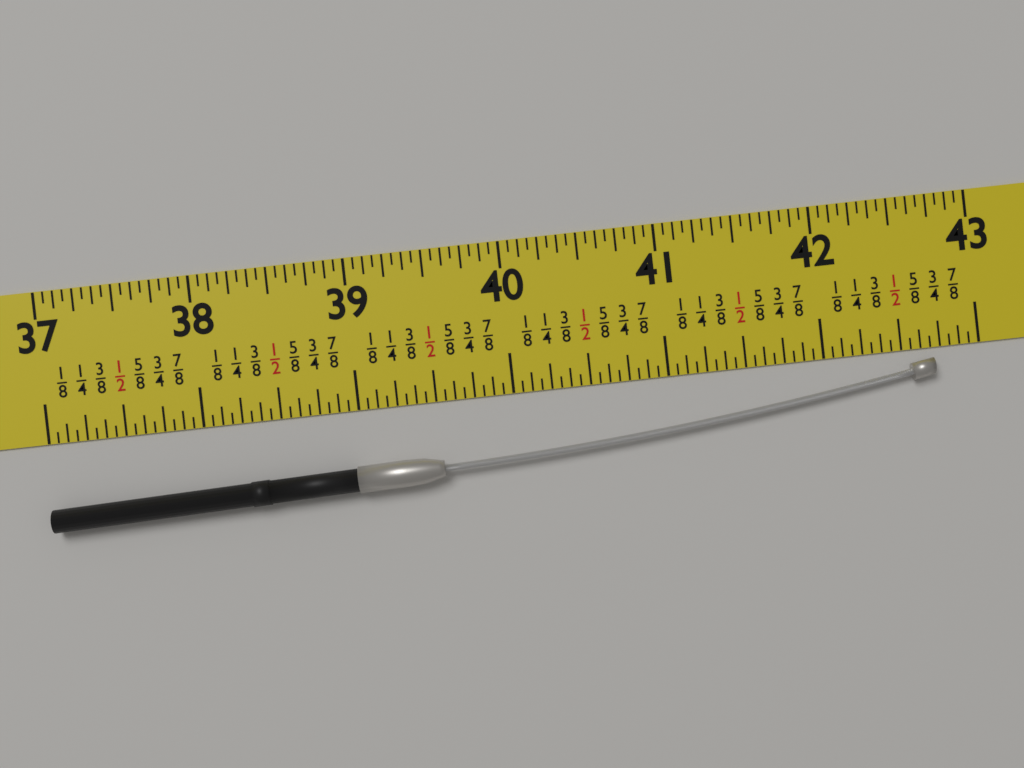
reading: 42.6875 in
